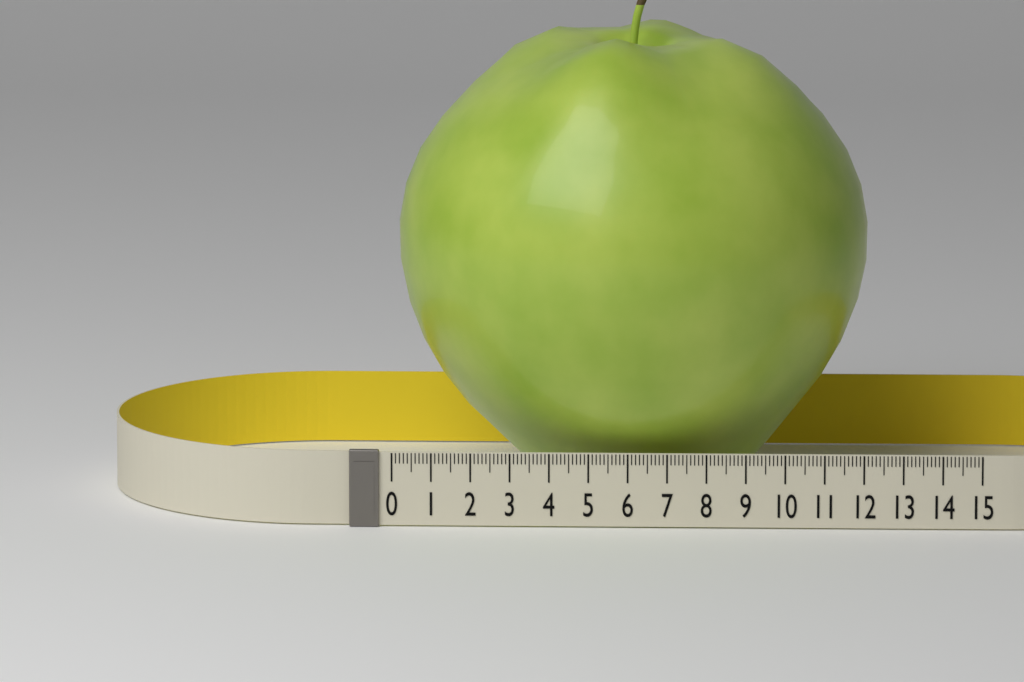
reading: 12.1 (no unit)
